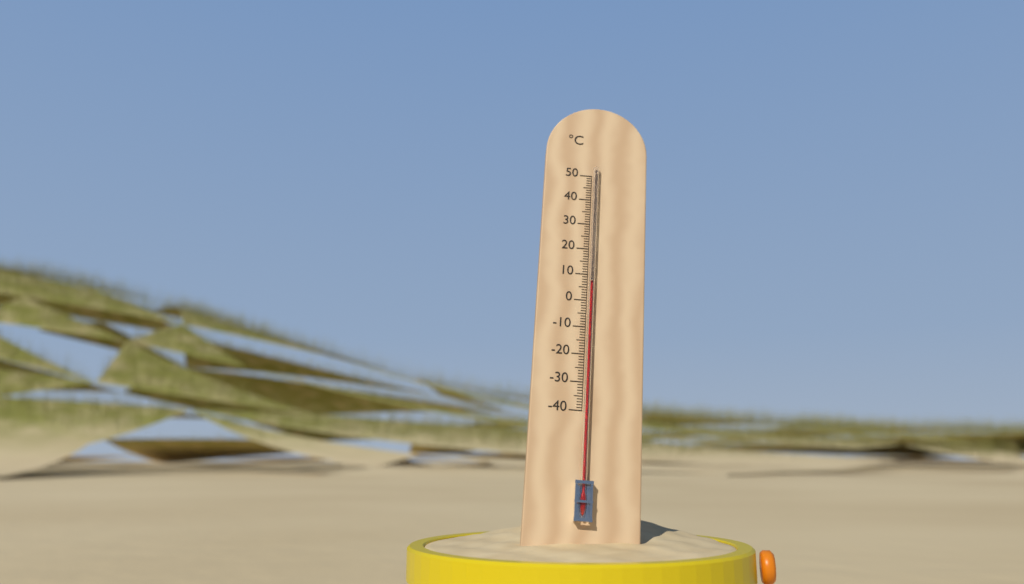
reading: 7 °C
